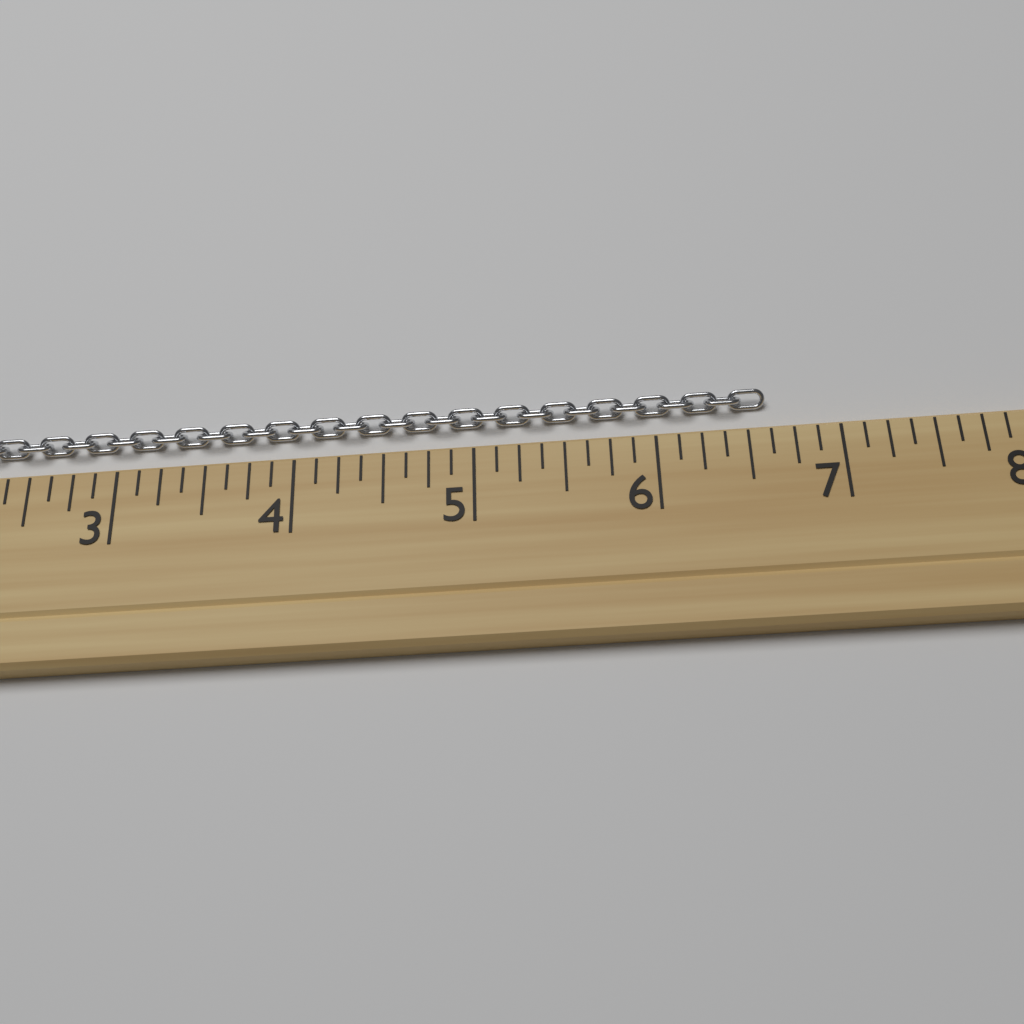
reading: 6.625 (no unit)
